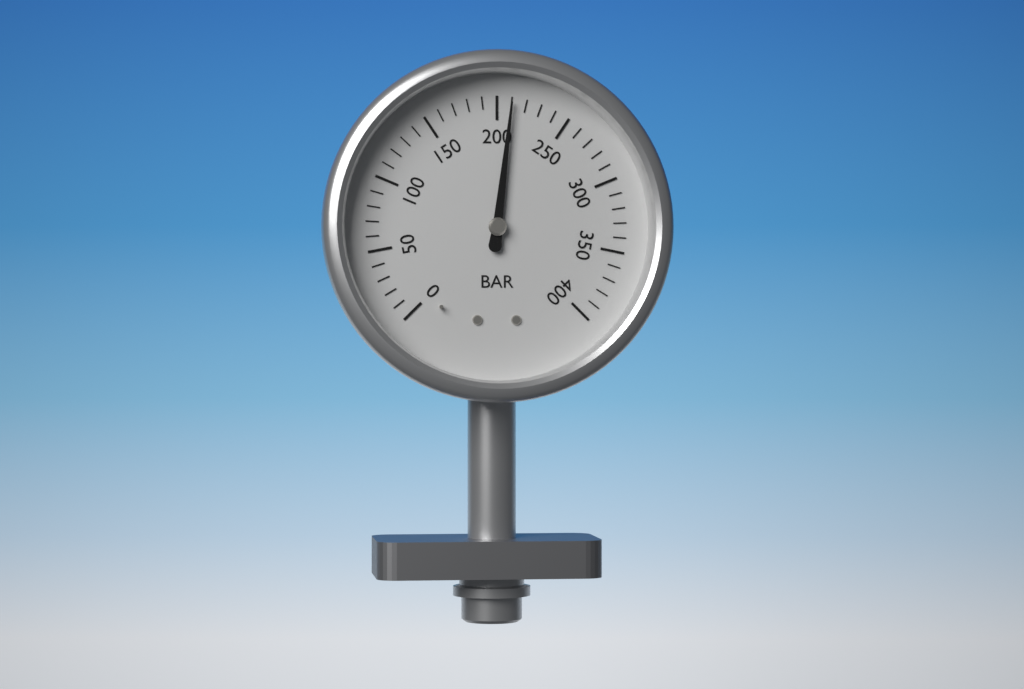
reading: 210 bar
